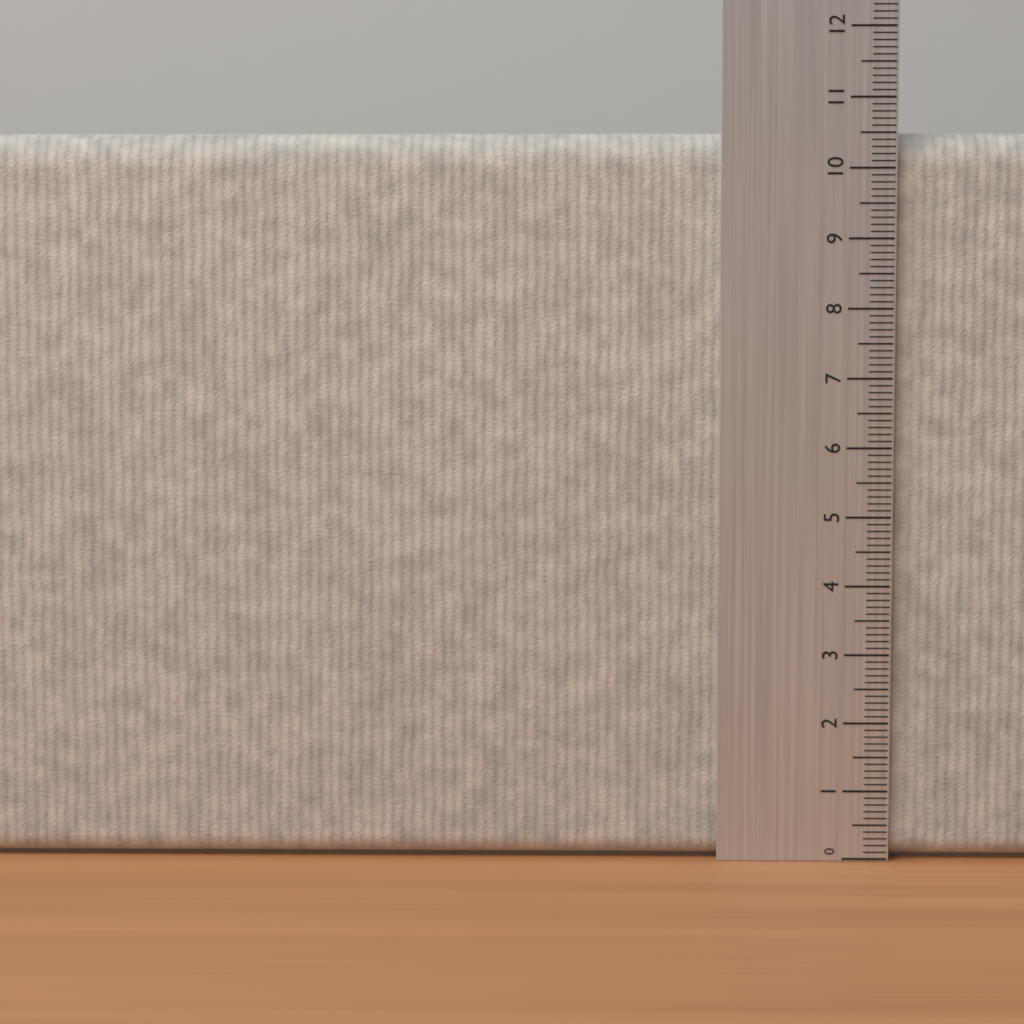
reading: 10.5 (no unit)
